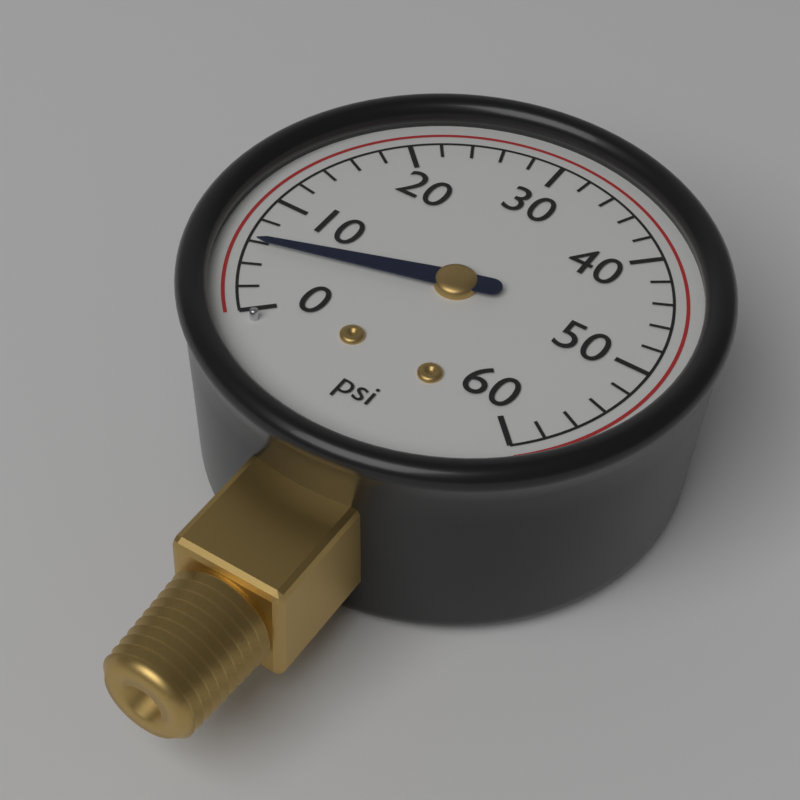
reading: 6 psi
